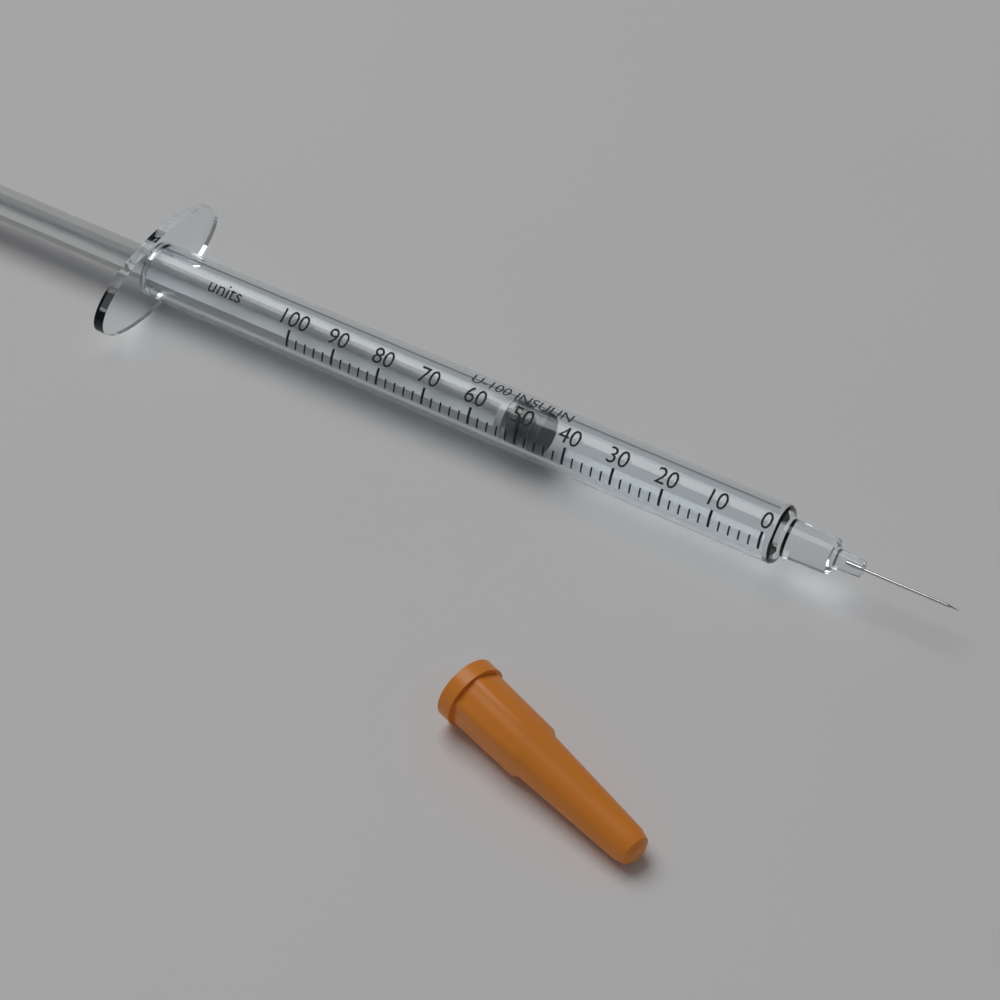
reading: 46 units
